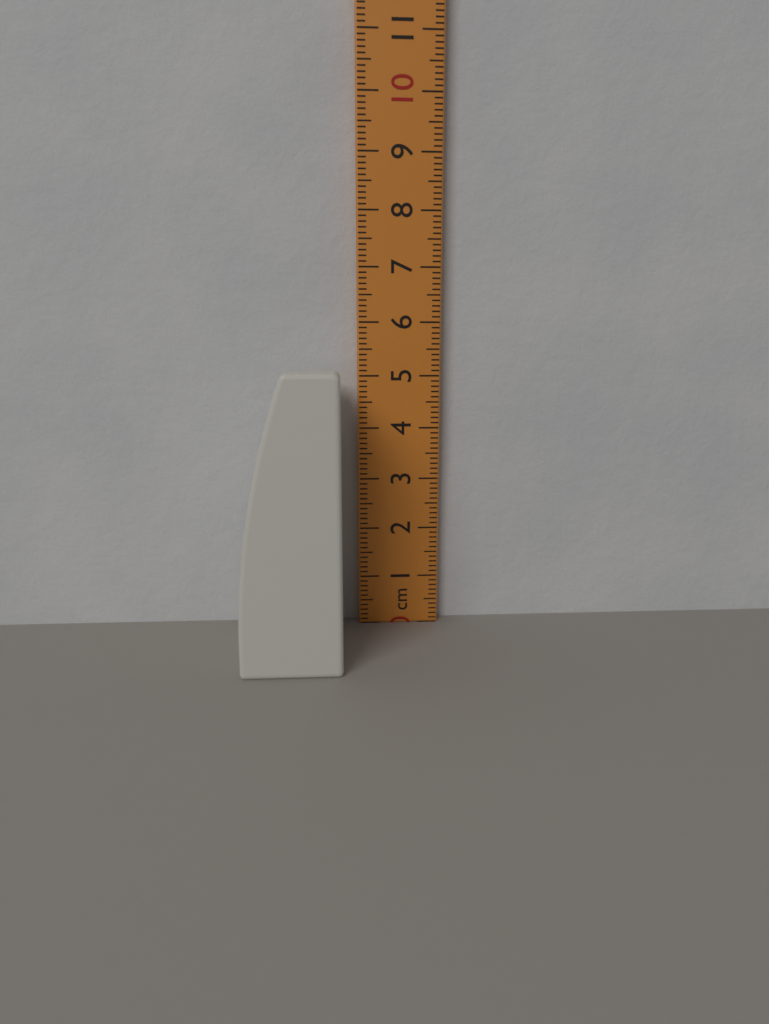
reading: 5.1 cm
